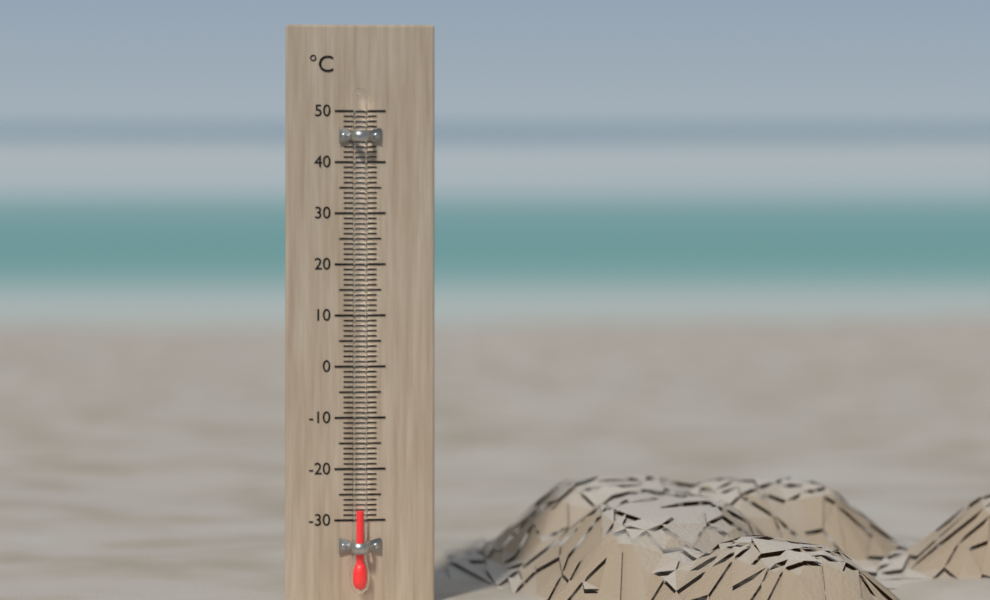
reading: -28 °C
